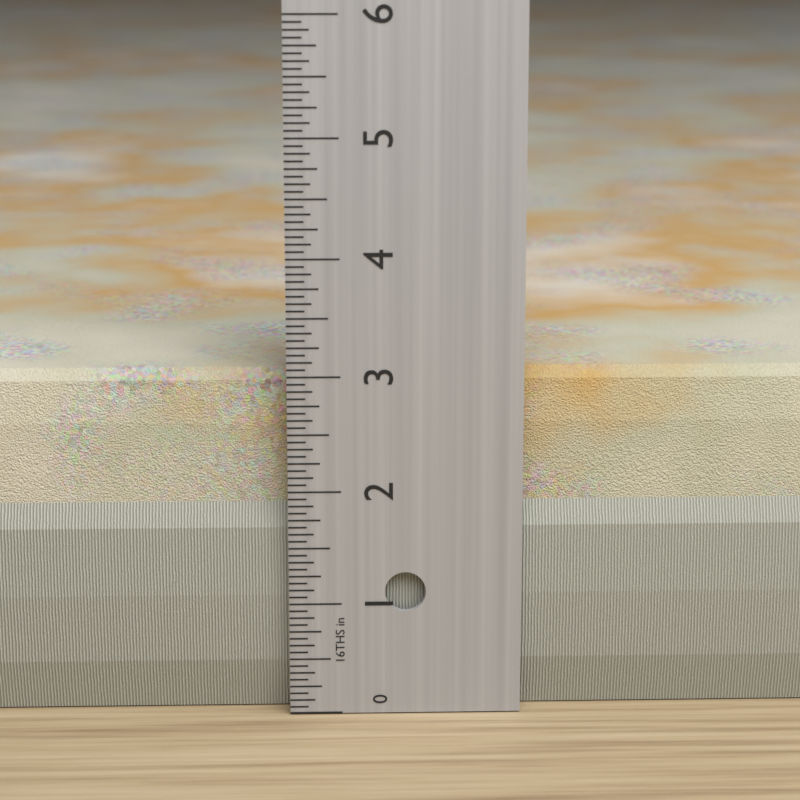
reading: 3.0000 in
